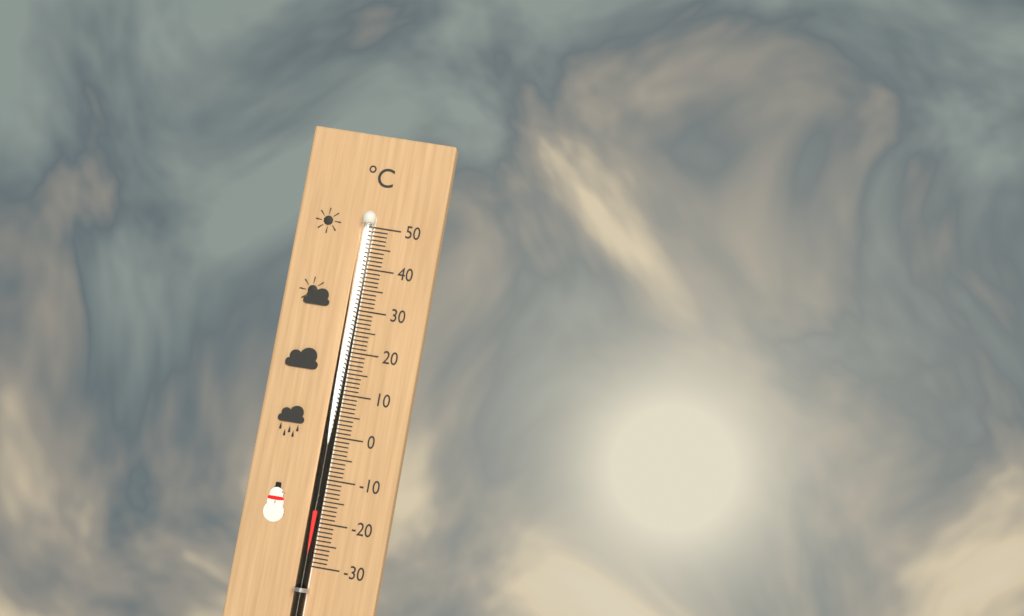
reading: -17 °C
